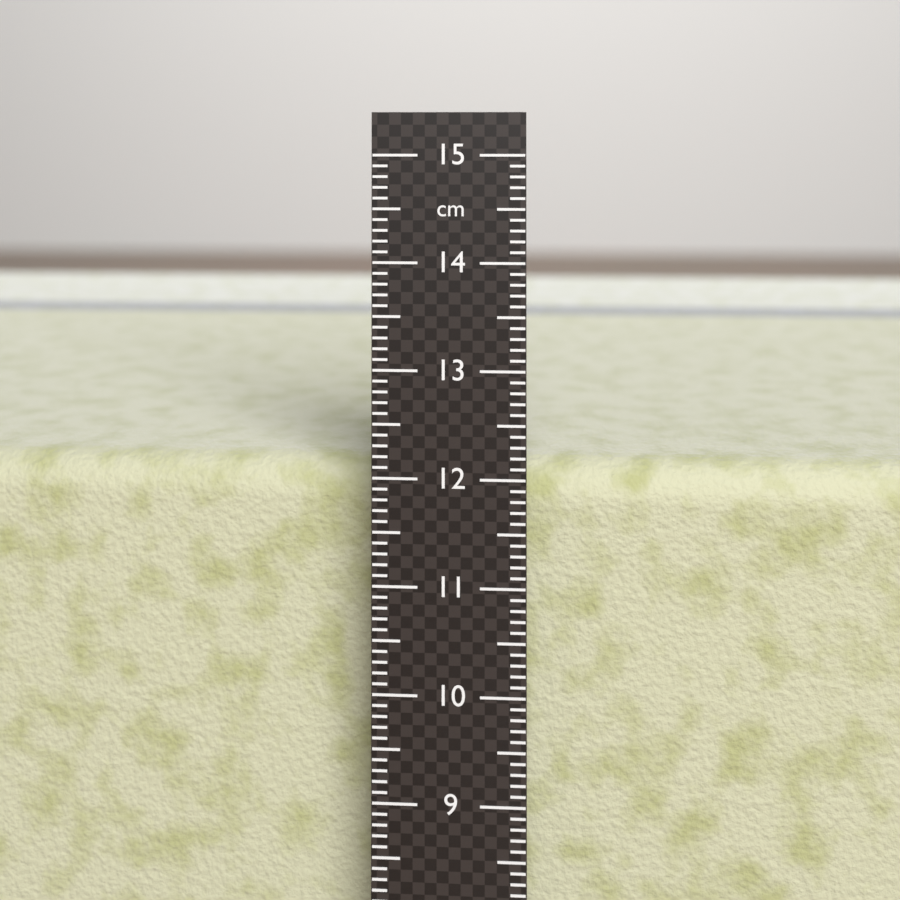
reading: 12.0 cm
